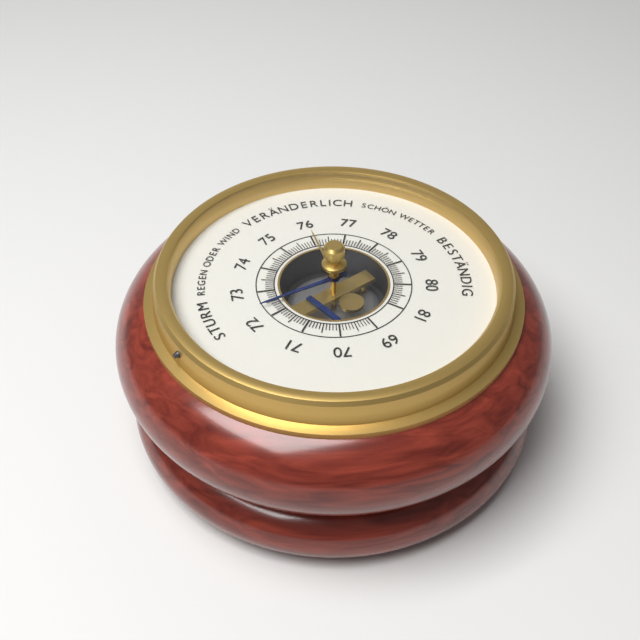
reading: 72.4 (no unit)
